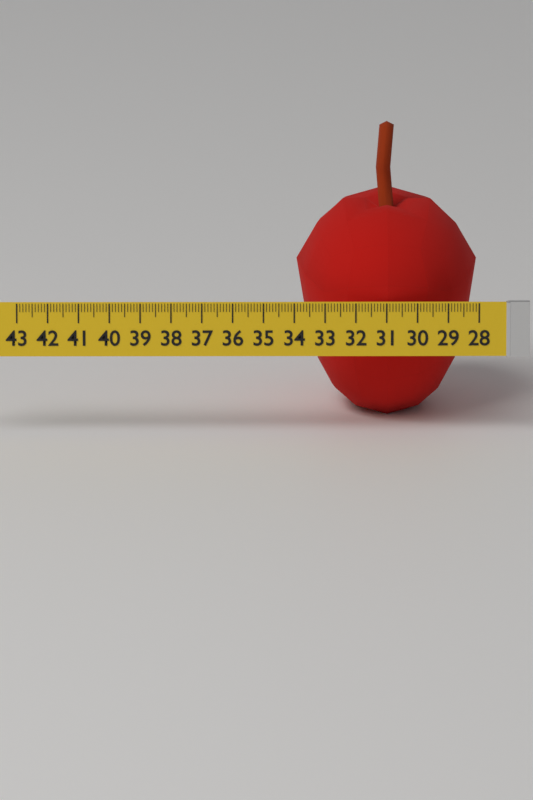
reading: 33.9 (no unit)
